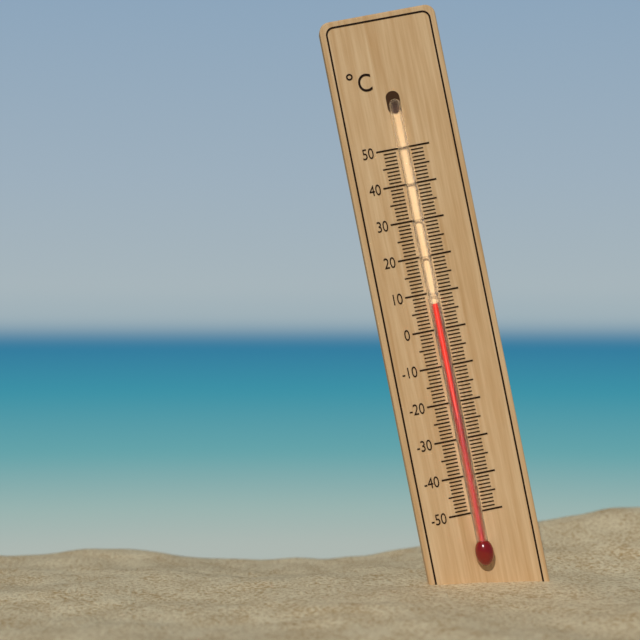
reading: 7 °C
